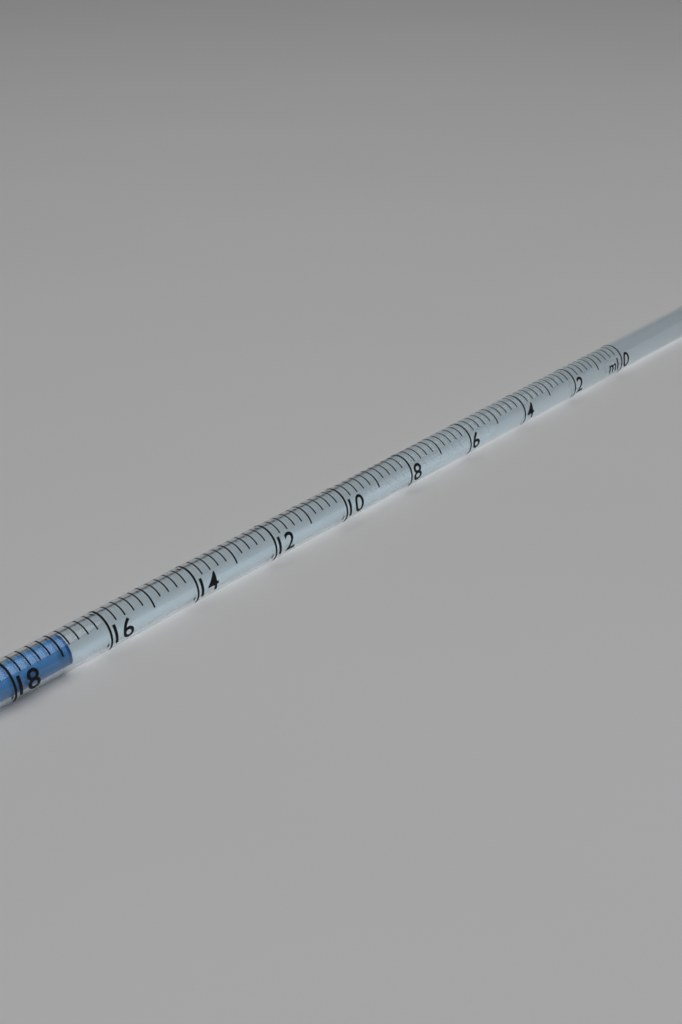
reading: 16.8 ml
